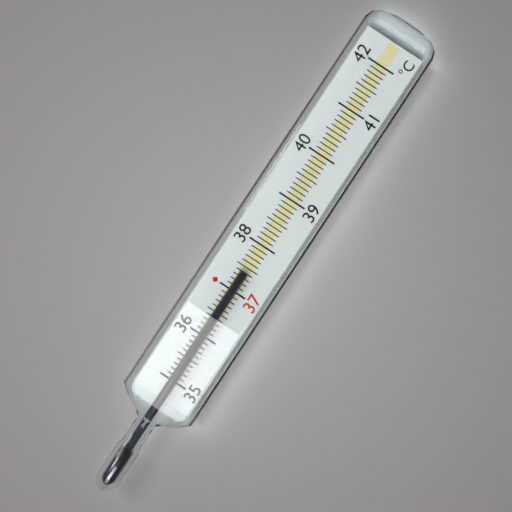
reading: 37.4 °C
